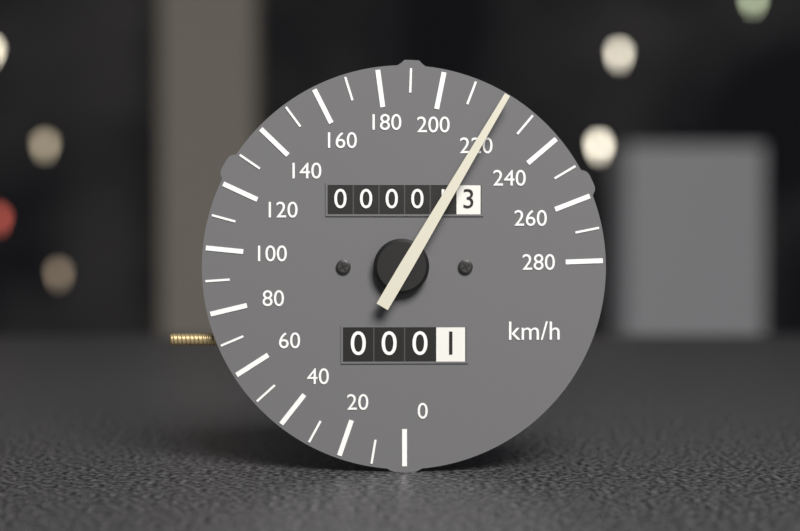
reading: 220 km/h
